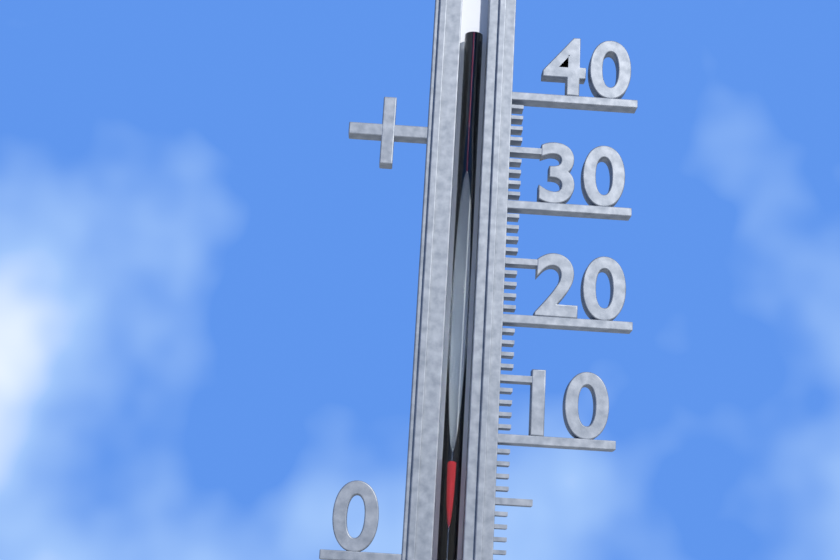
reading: 8 (no unit)
